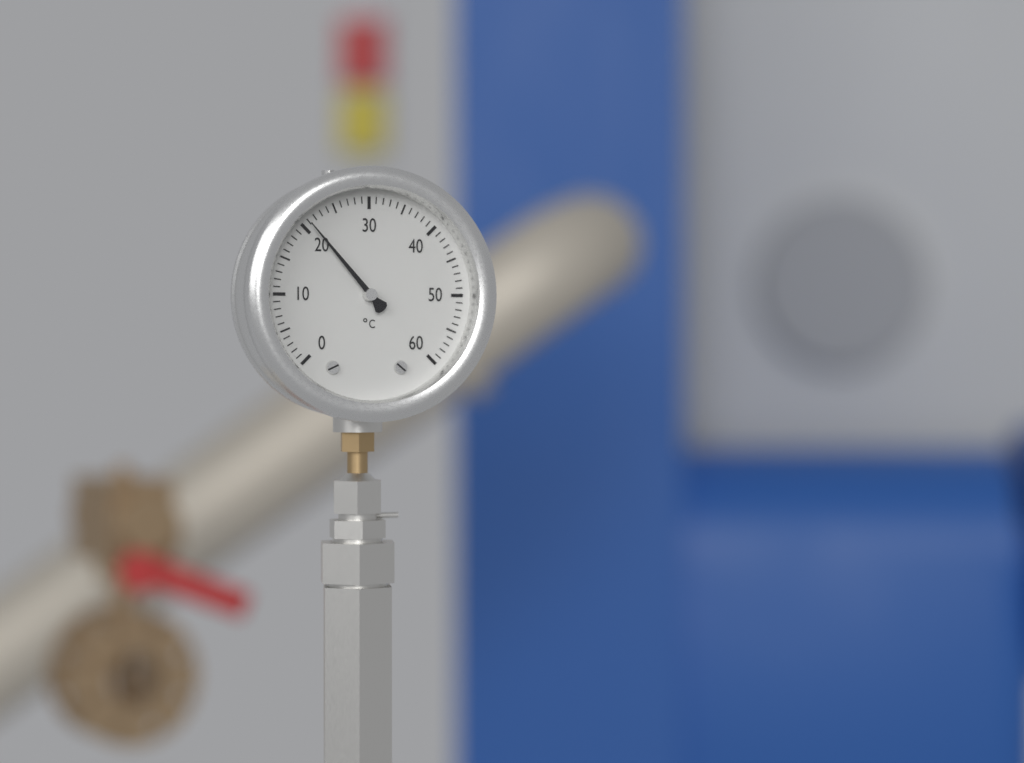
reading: 21 °C
